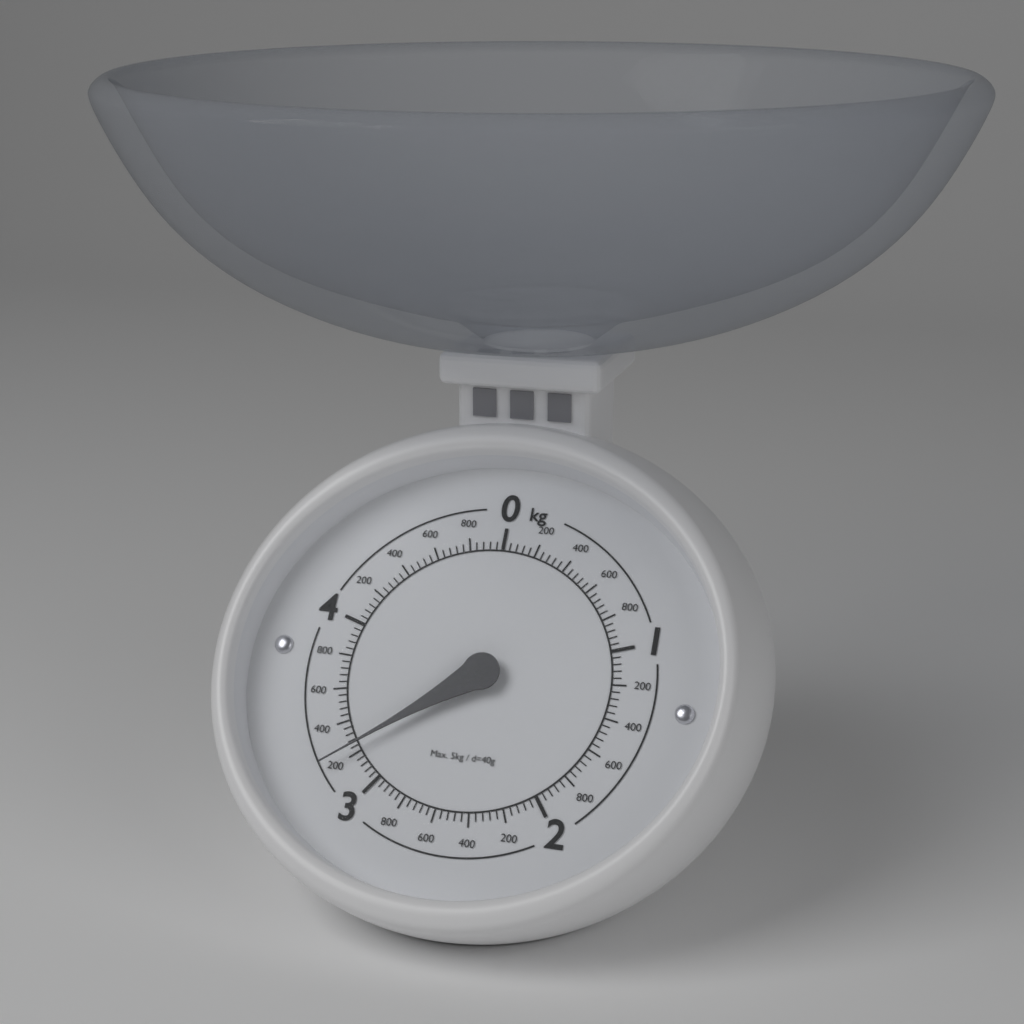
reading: 3.24 kg
